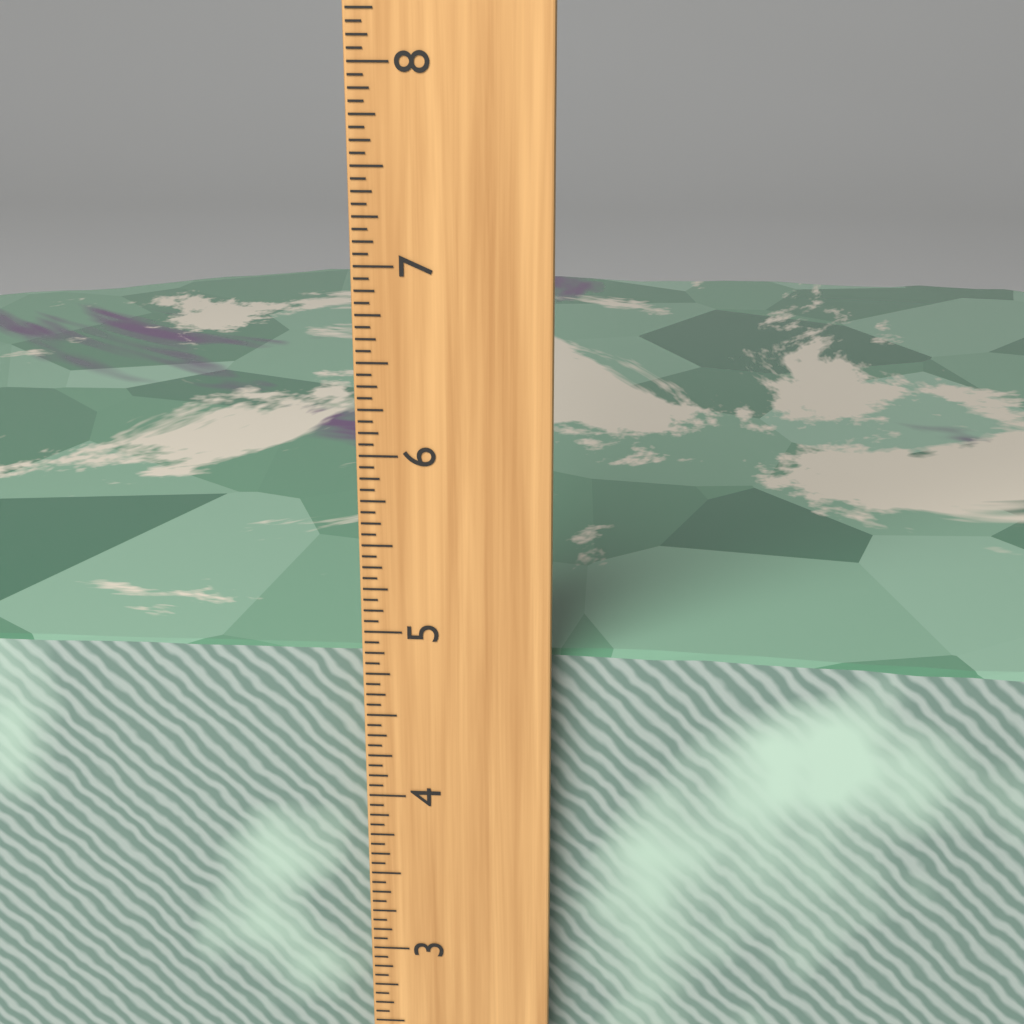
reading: 4.8125 inch
